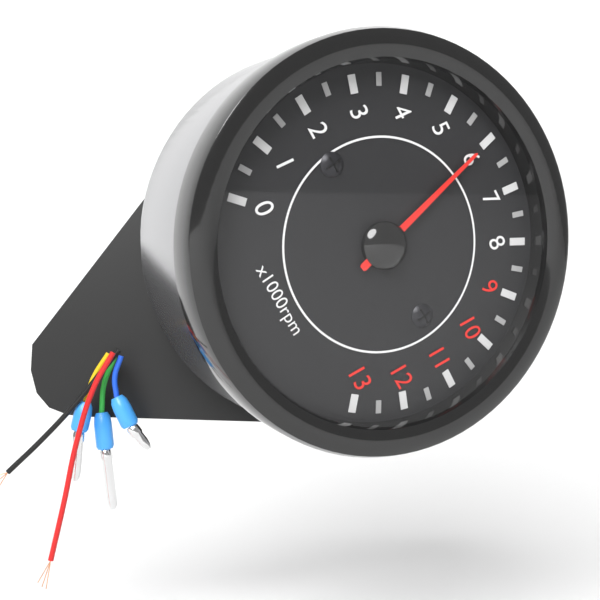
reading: 6.0 x1000rpm
